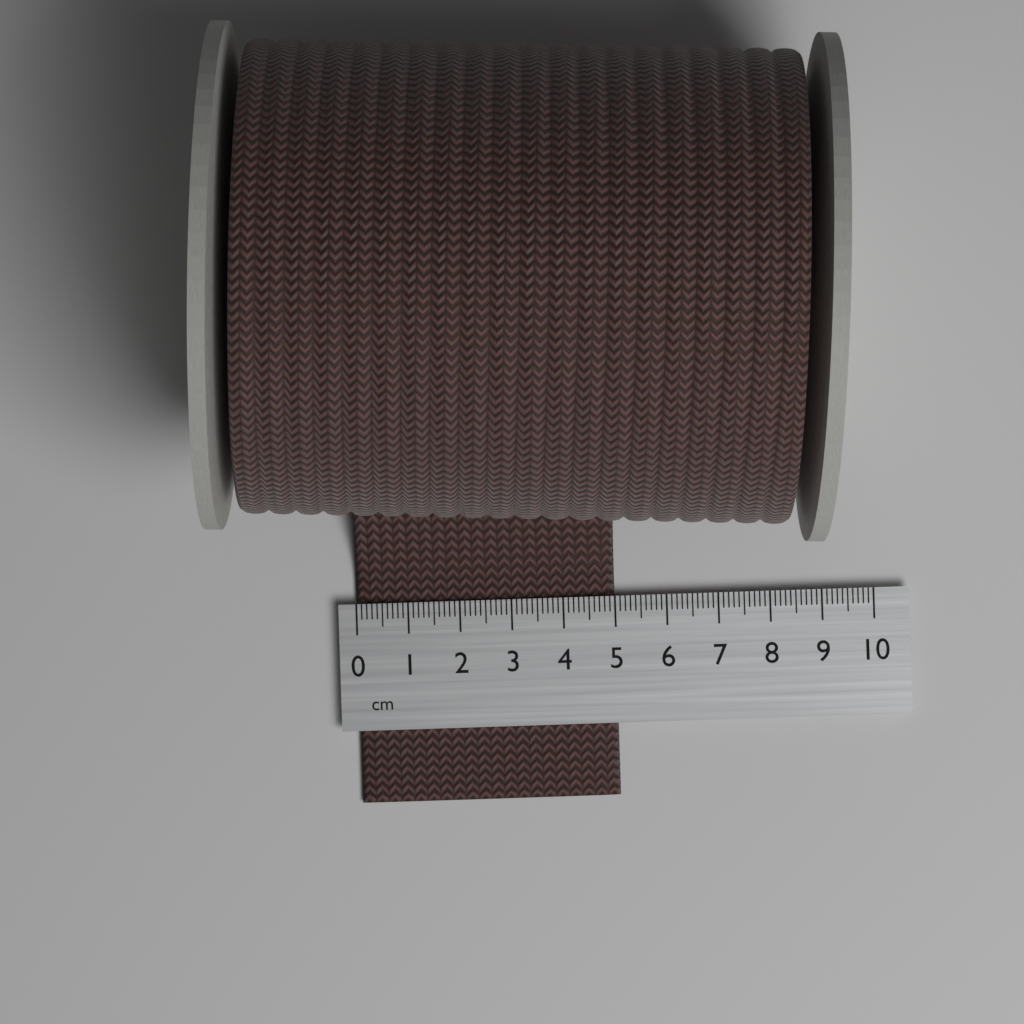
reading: 5.0 cm
